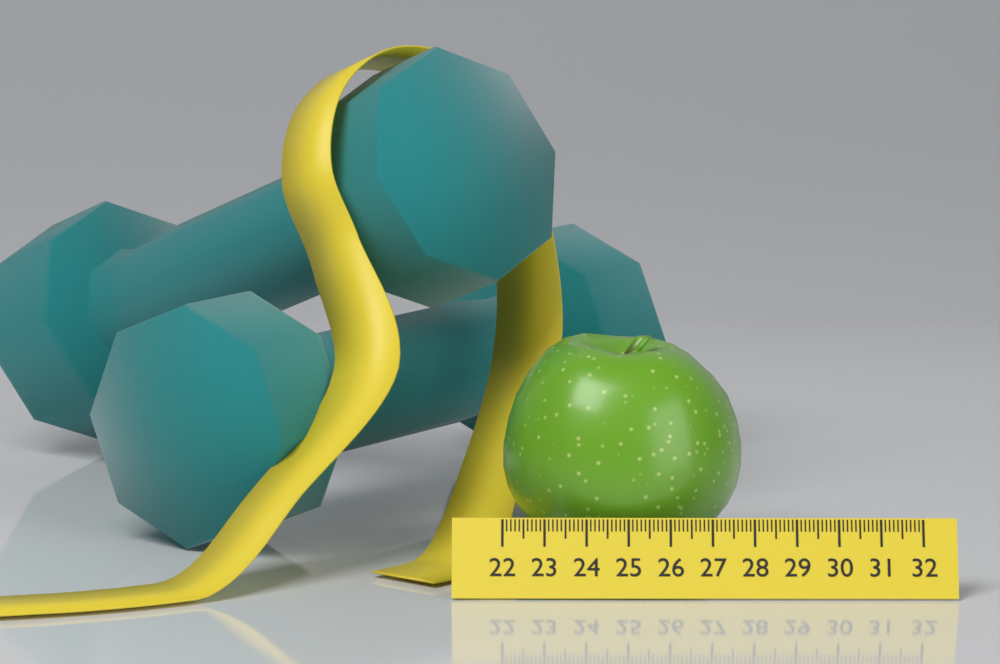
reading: 27.8 (no unit)
